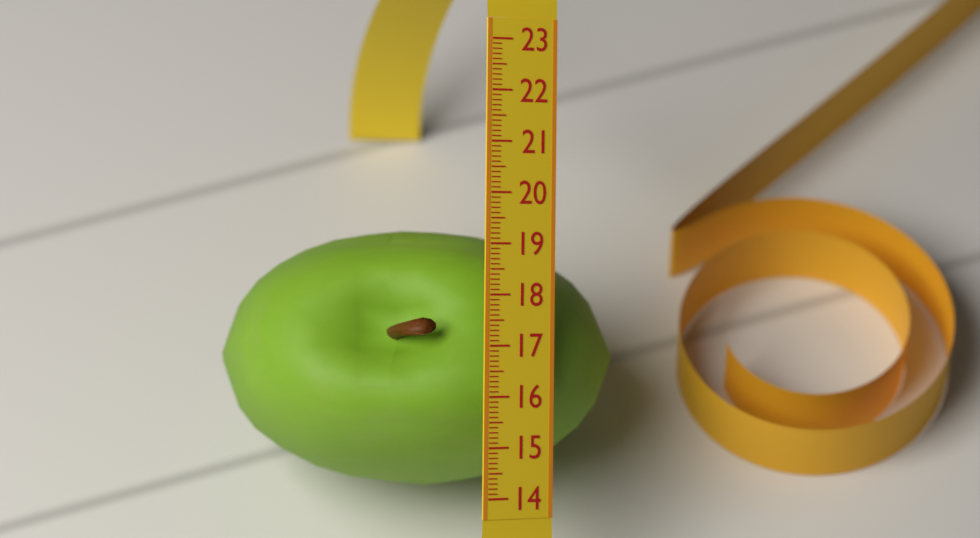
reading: 19.2 (no unit)
